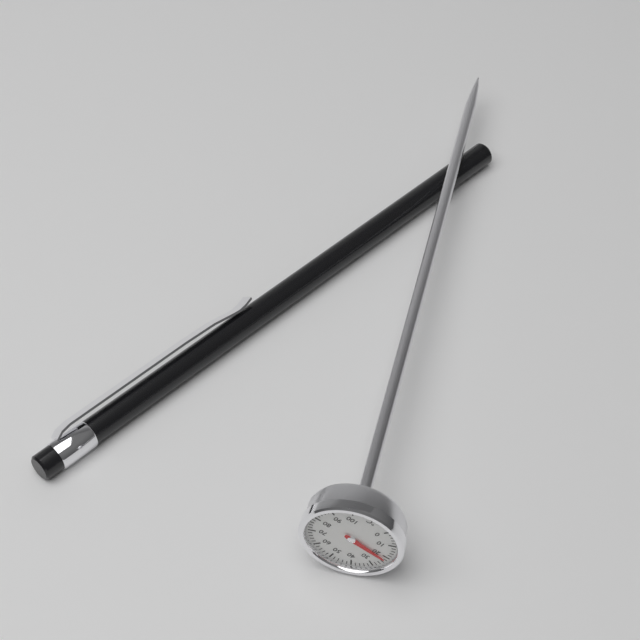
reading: 22 °C
